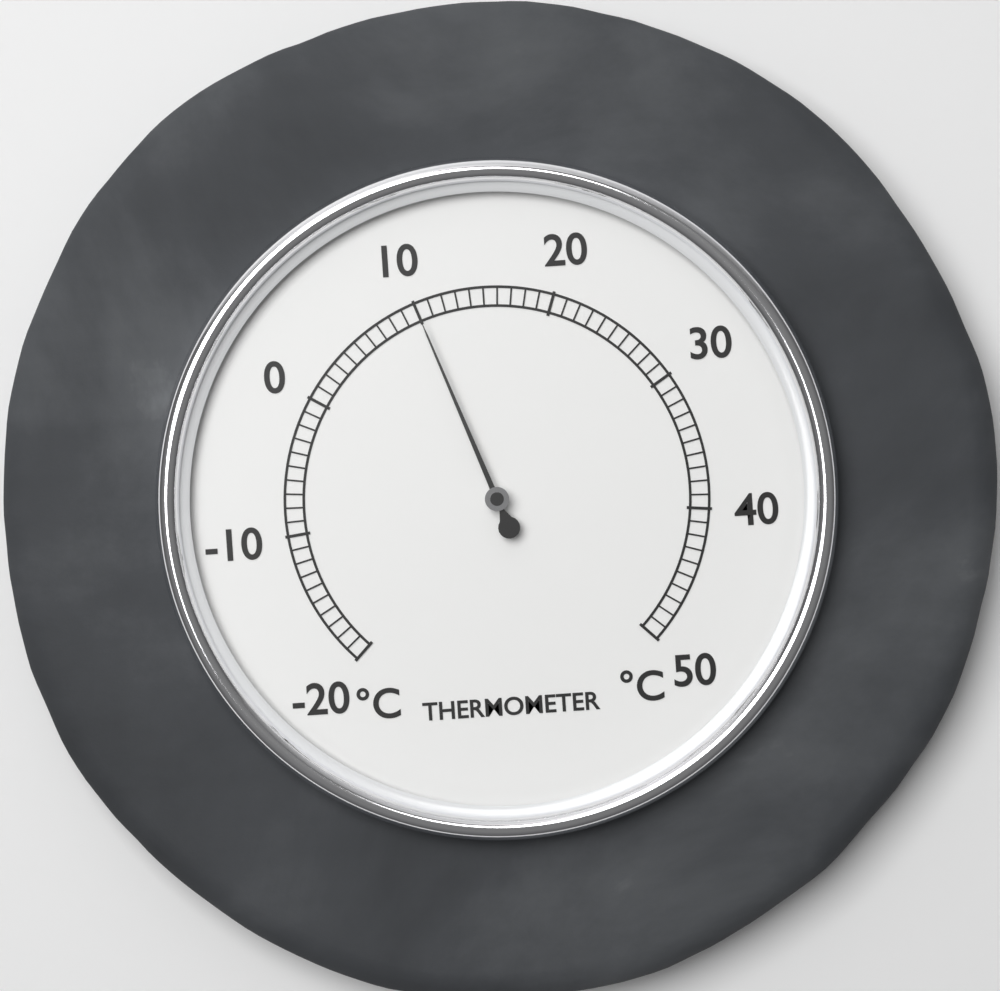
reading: 10 °C
